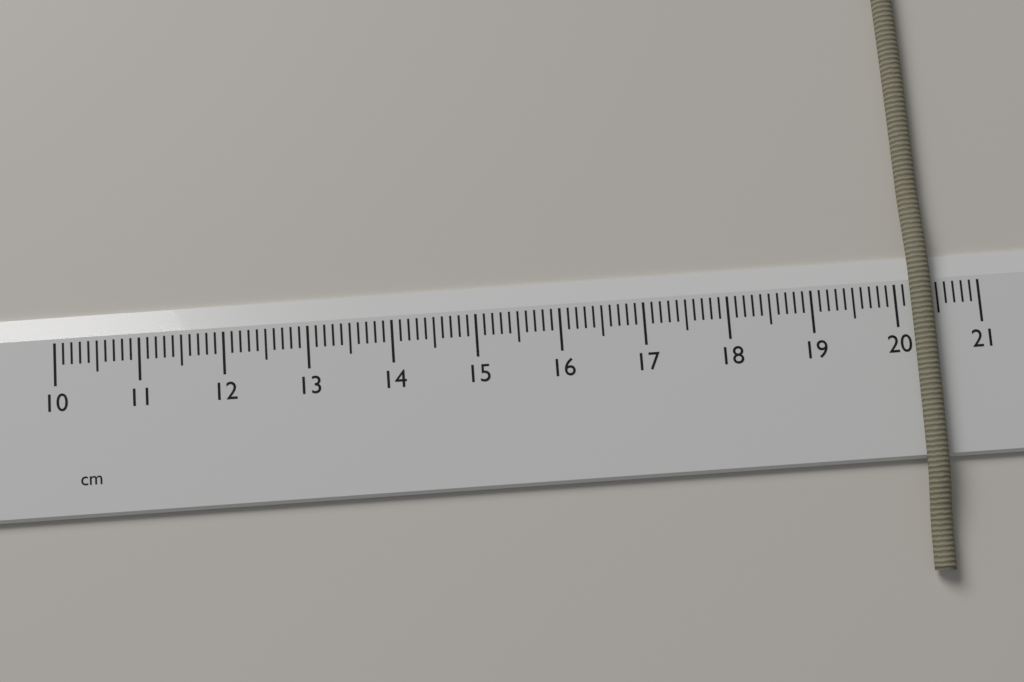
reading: 20.4 cm
